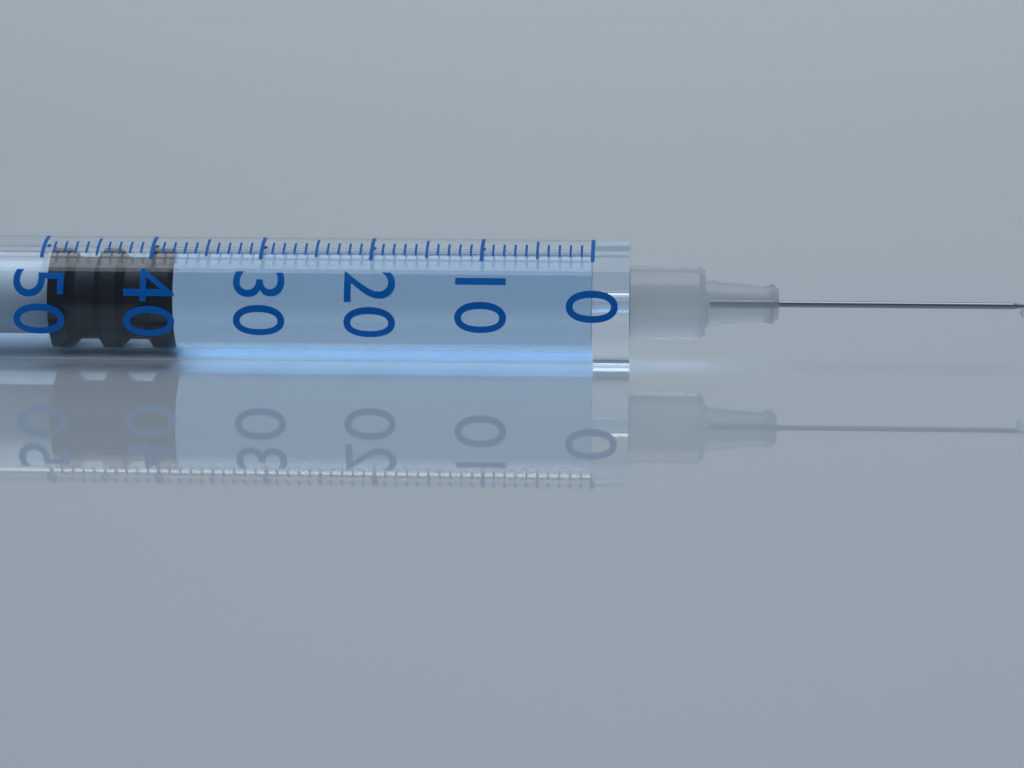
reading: 38 (no unit)
